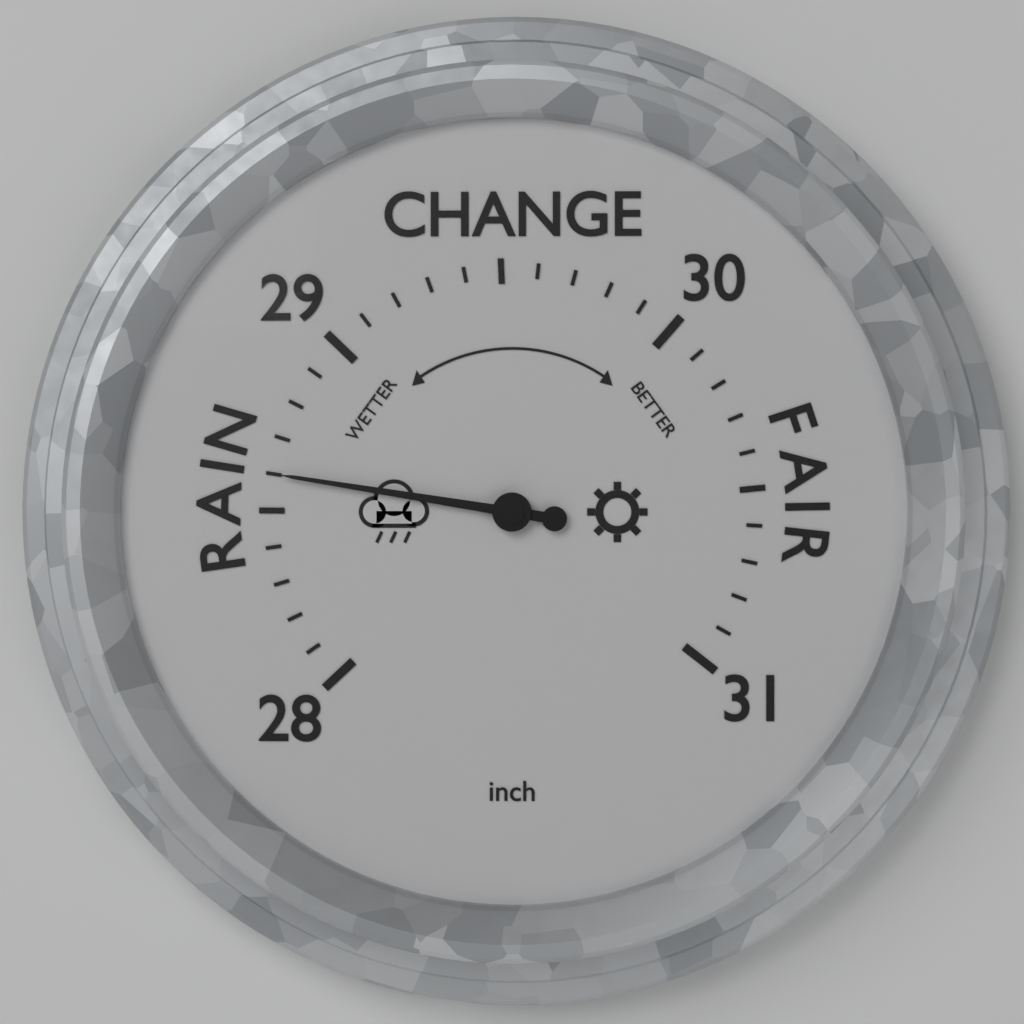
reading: 28.6 inch
